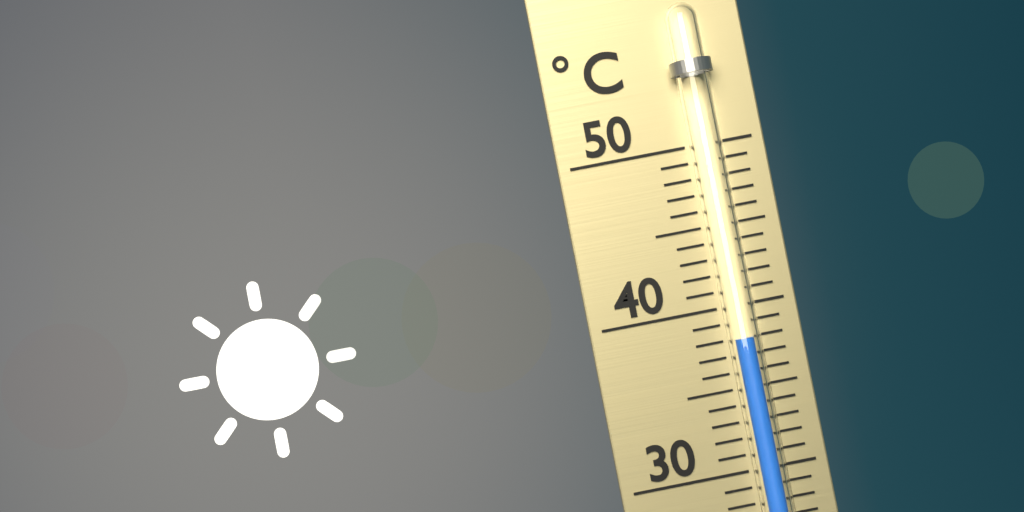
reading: 38 °C
